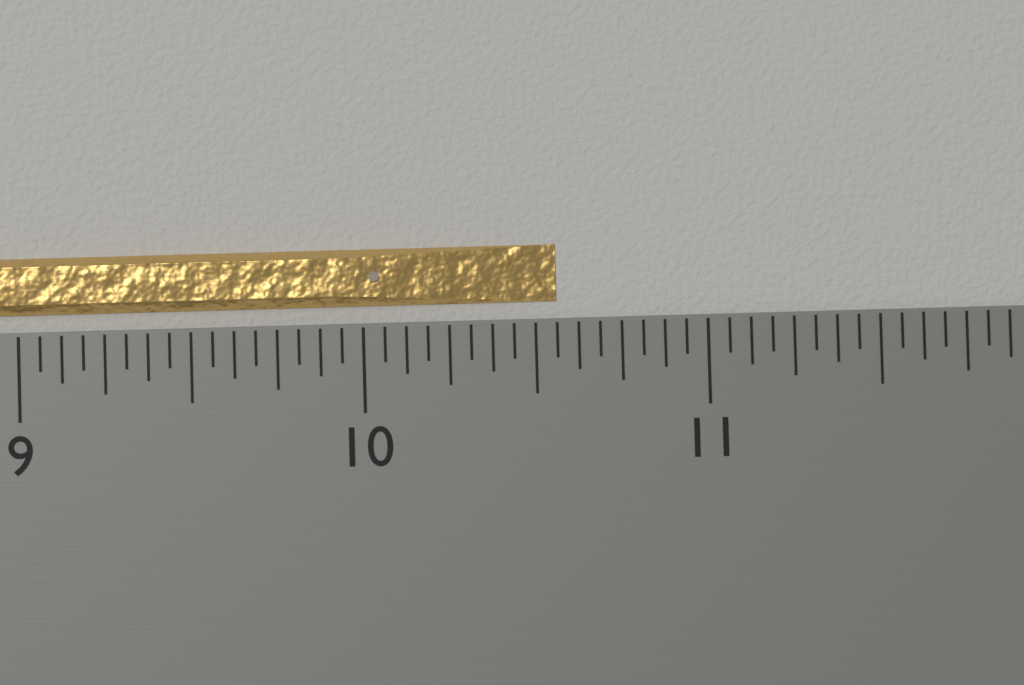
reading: 10.5625 inch
